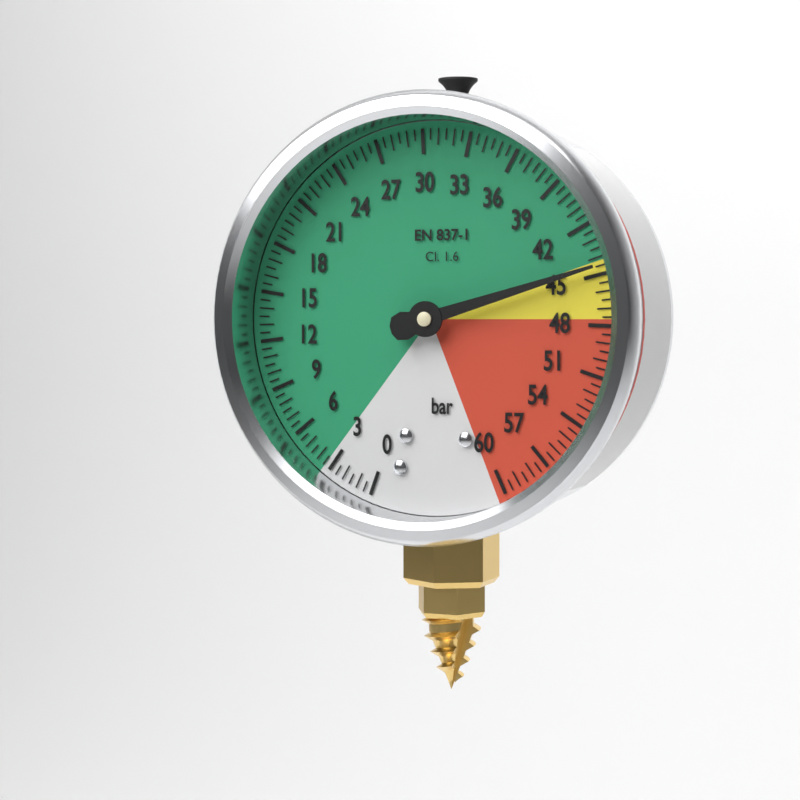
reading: 44.5 bar
